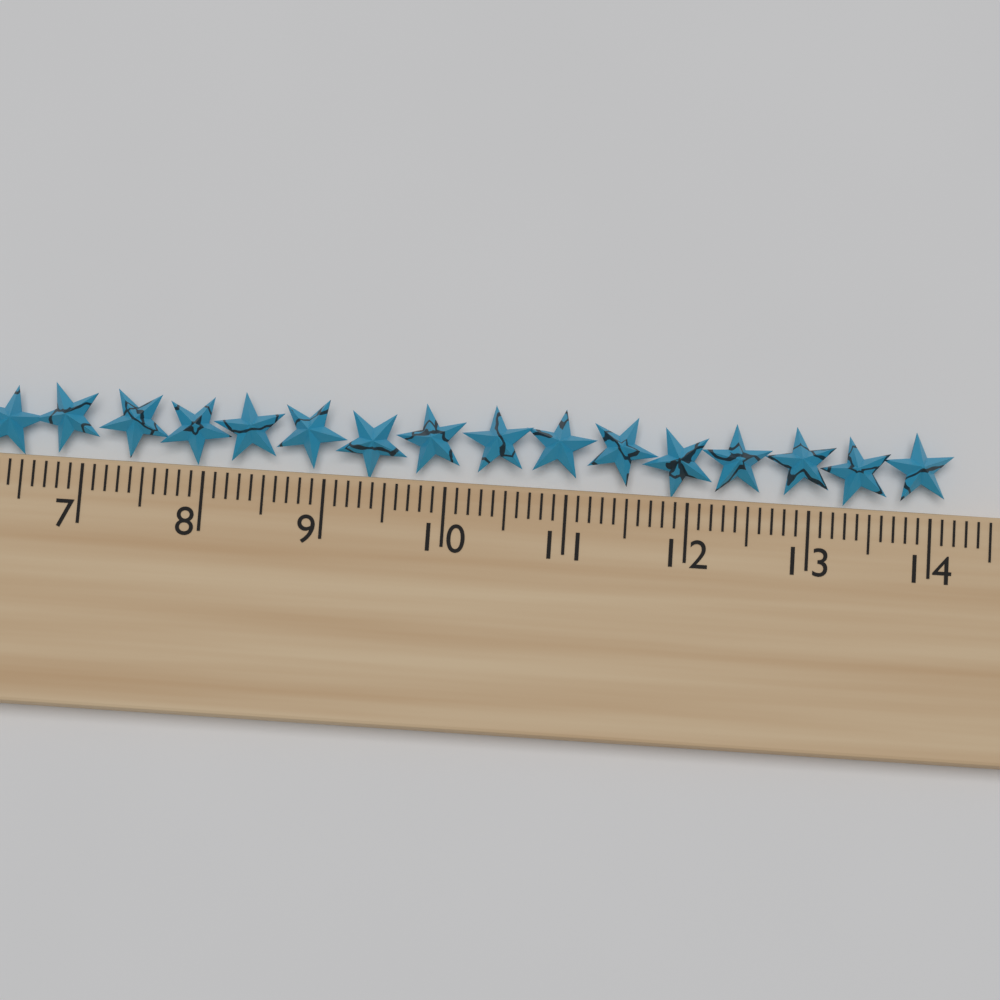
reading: 14.2 cm
